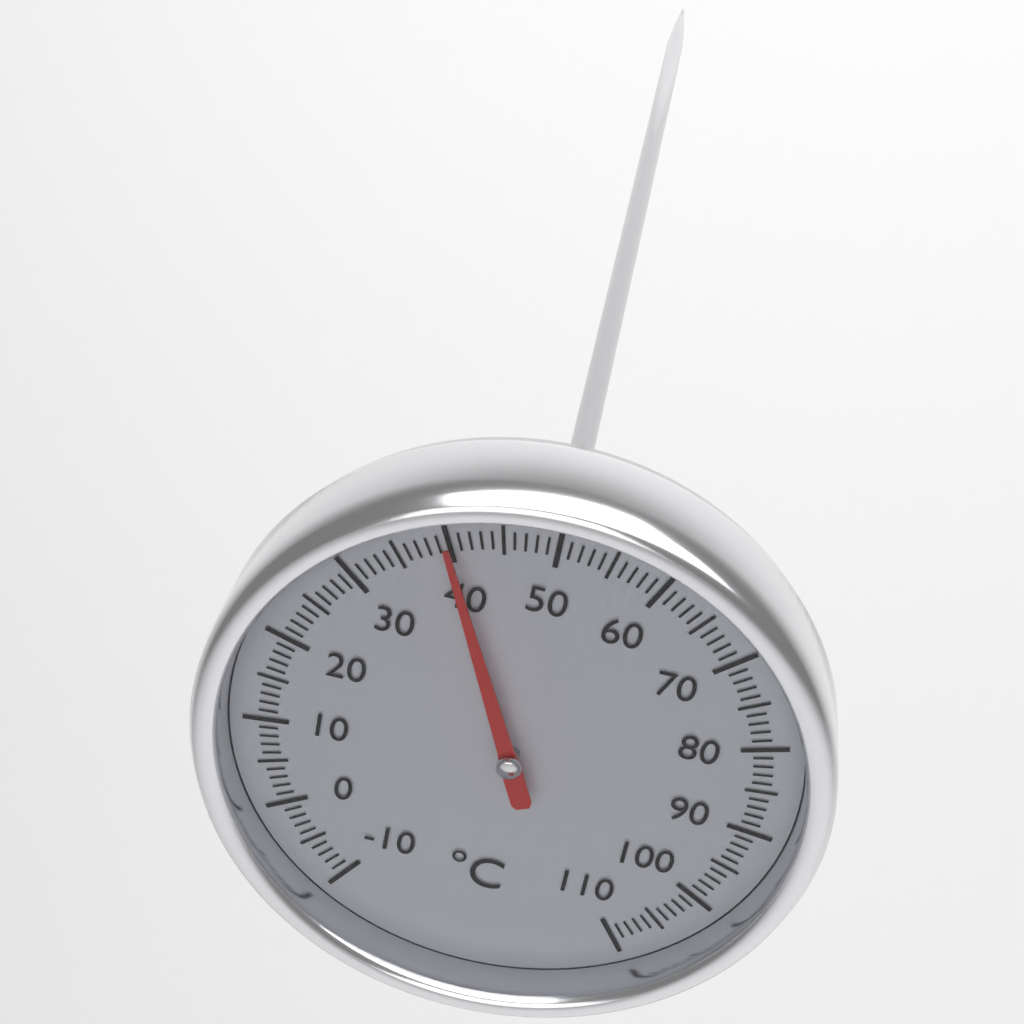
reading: 40 °C
